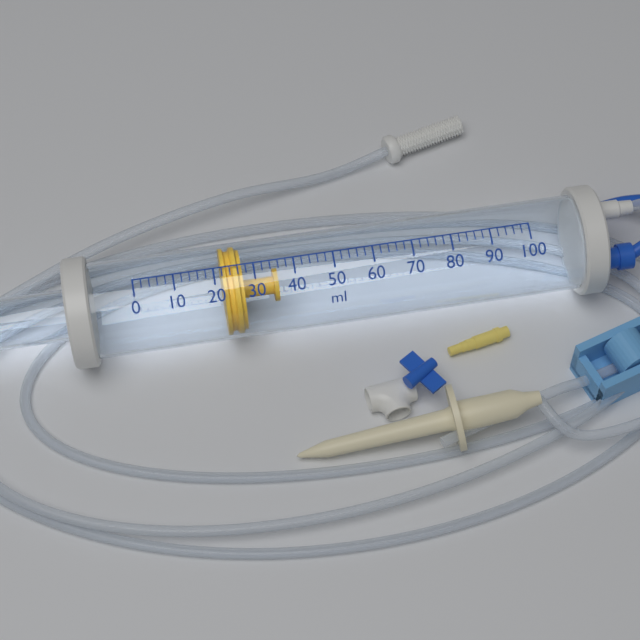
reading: 22 ml
